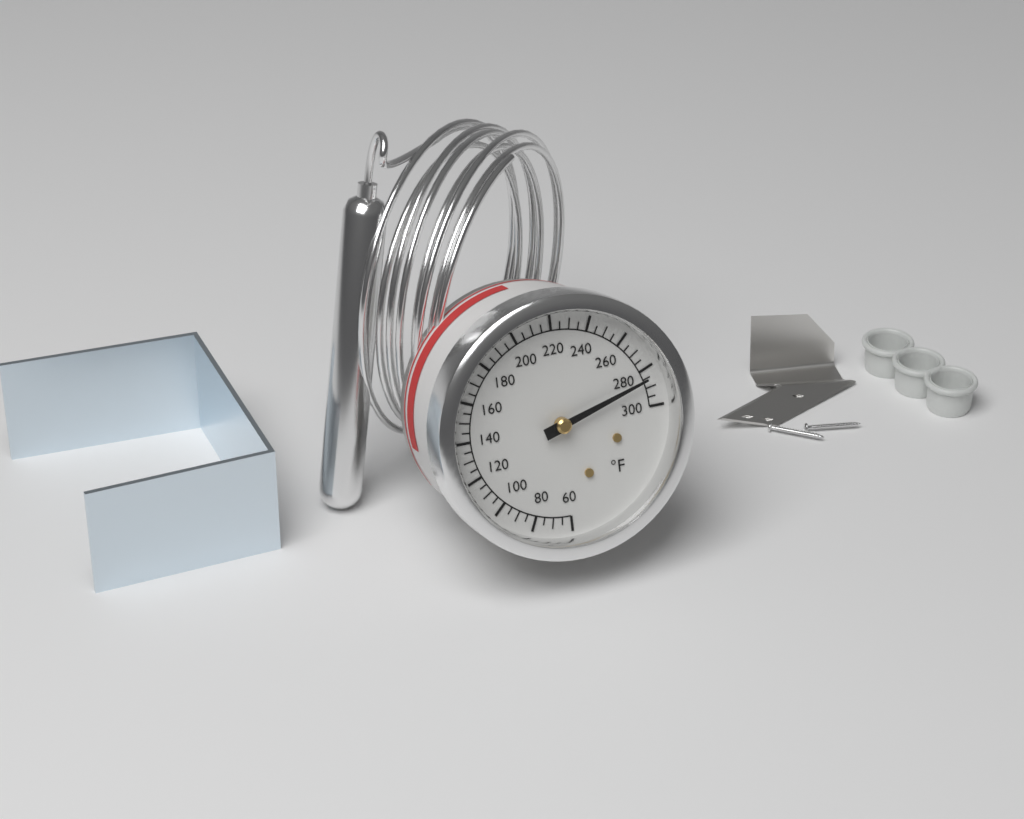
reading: 285 °F
